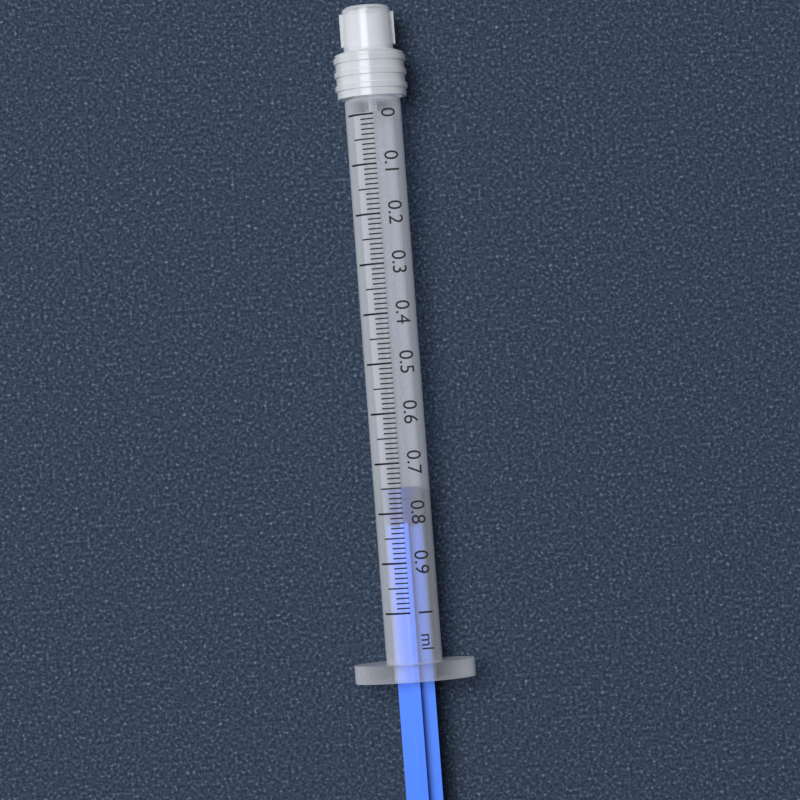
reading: 0.75 ml
